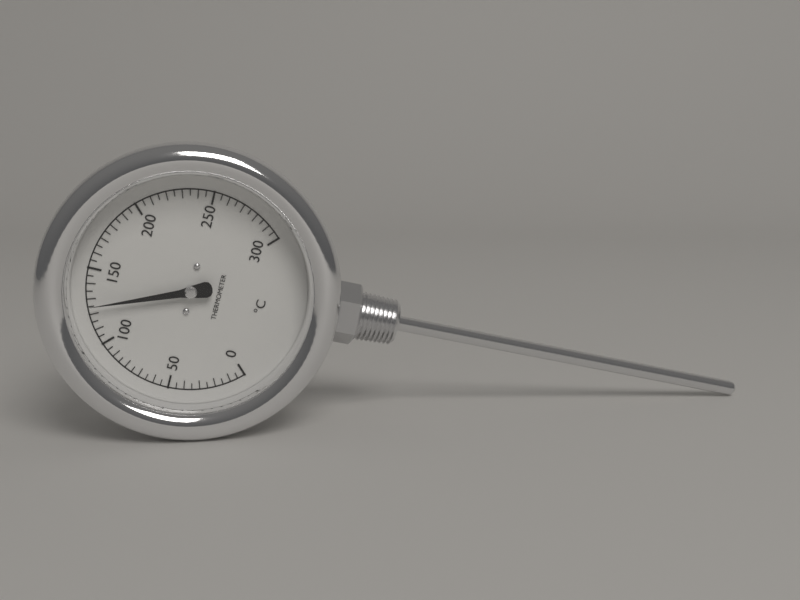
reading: 125 °C
